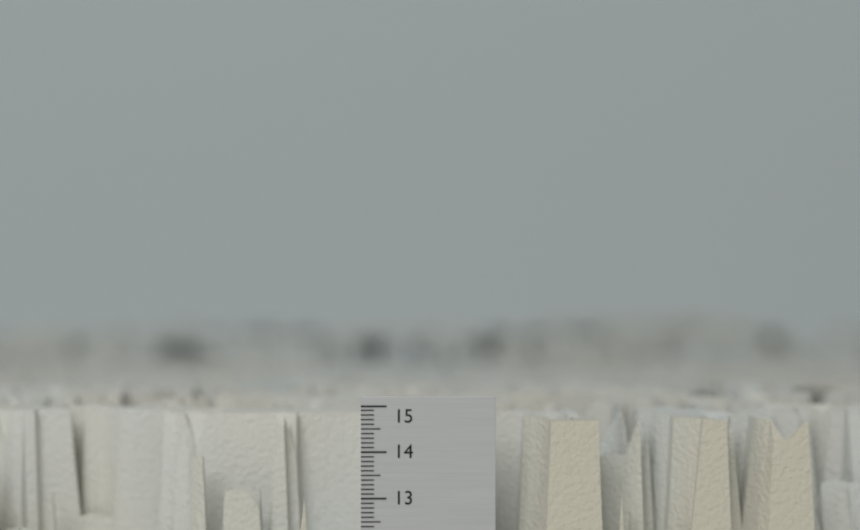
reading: 14.7 (no unit)
